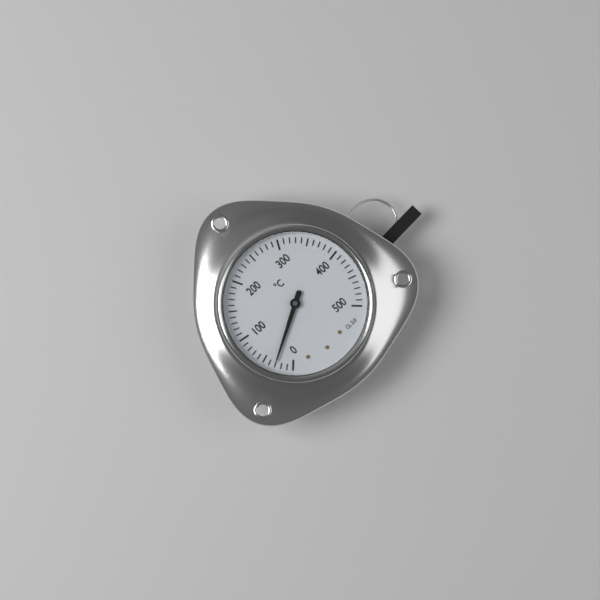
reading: 30 °C
